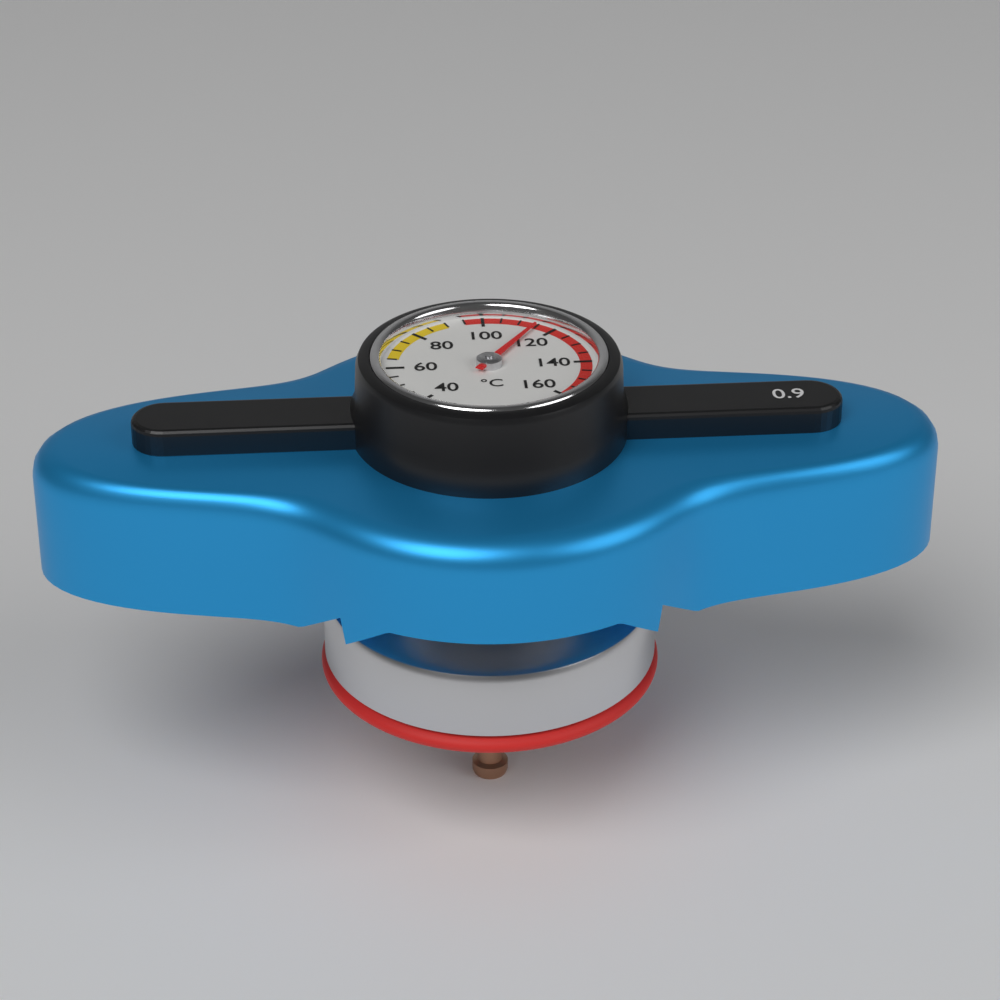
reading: 115 °C
